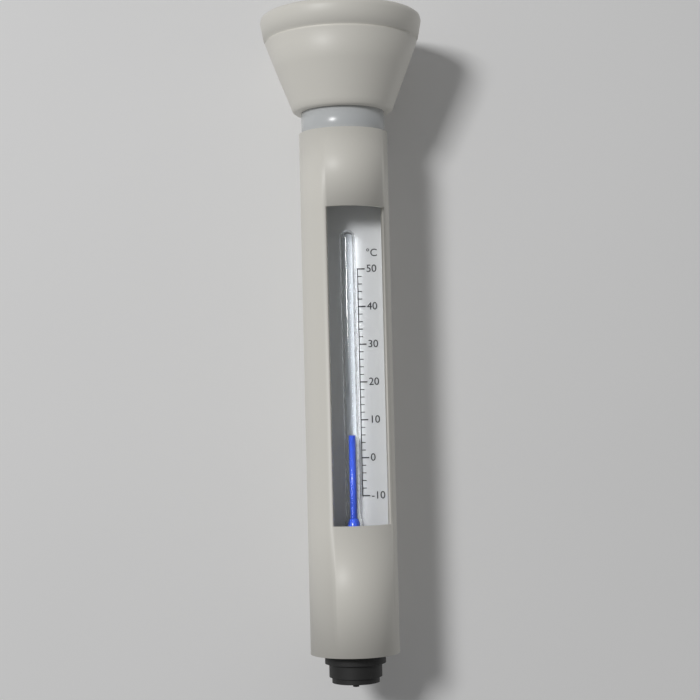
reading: 6 °C
